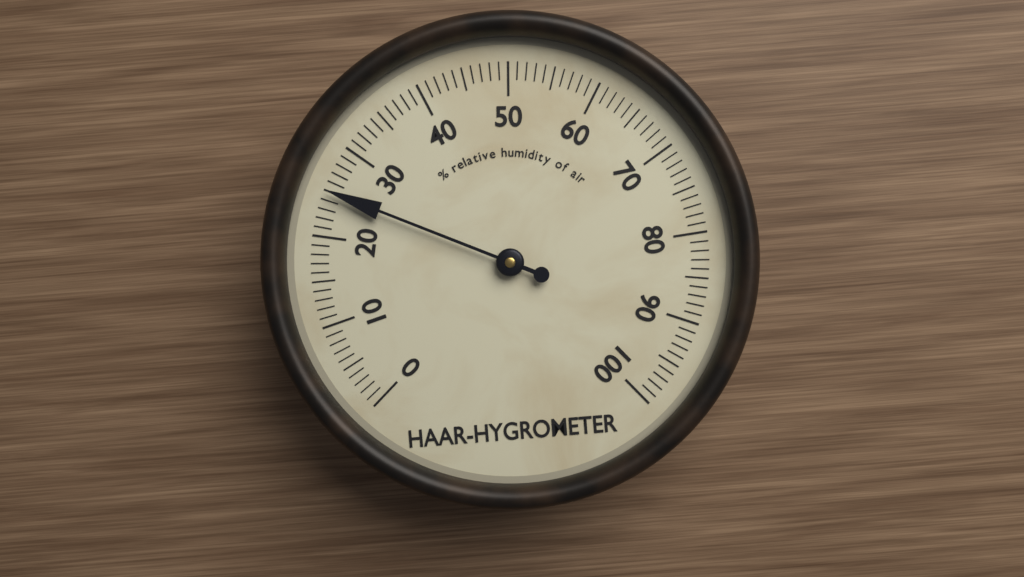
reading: 25 %
